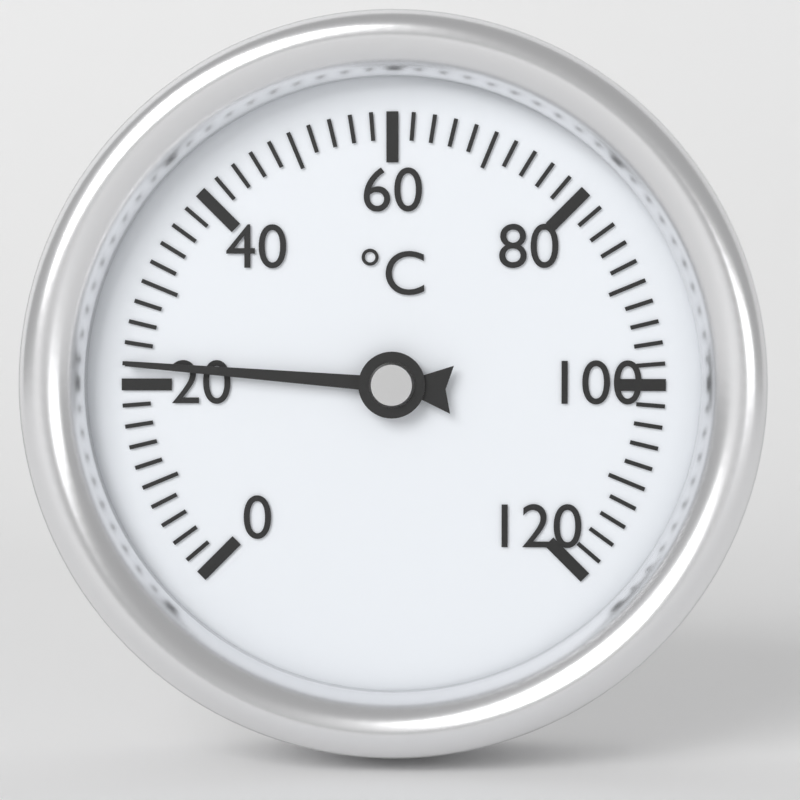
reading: 22 °C
